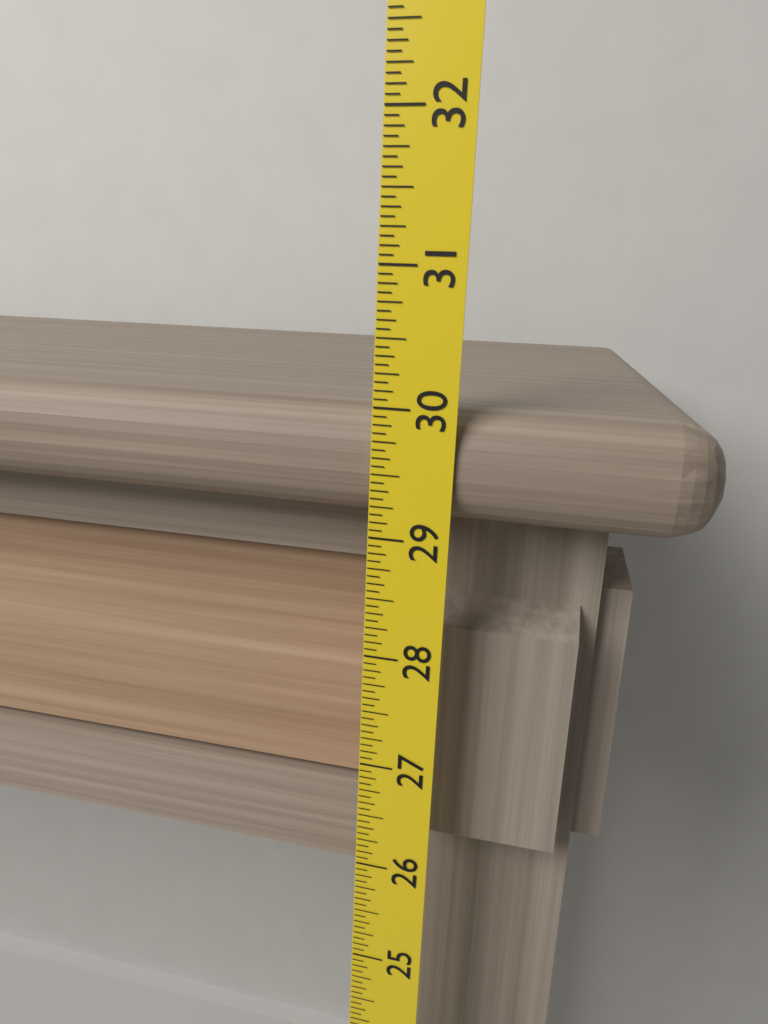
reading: 30.0000 (no unit)
